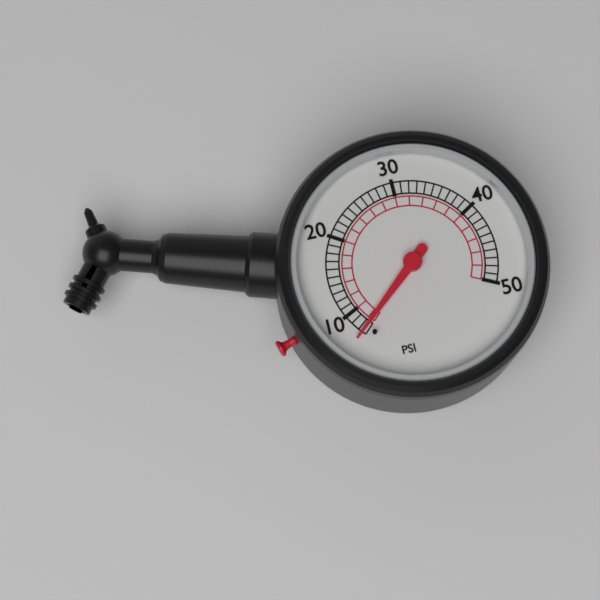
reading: 7.5 psi
